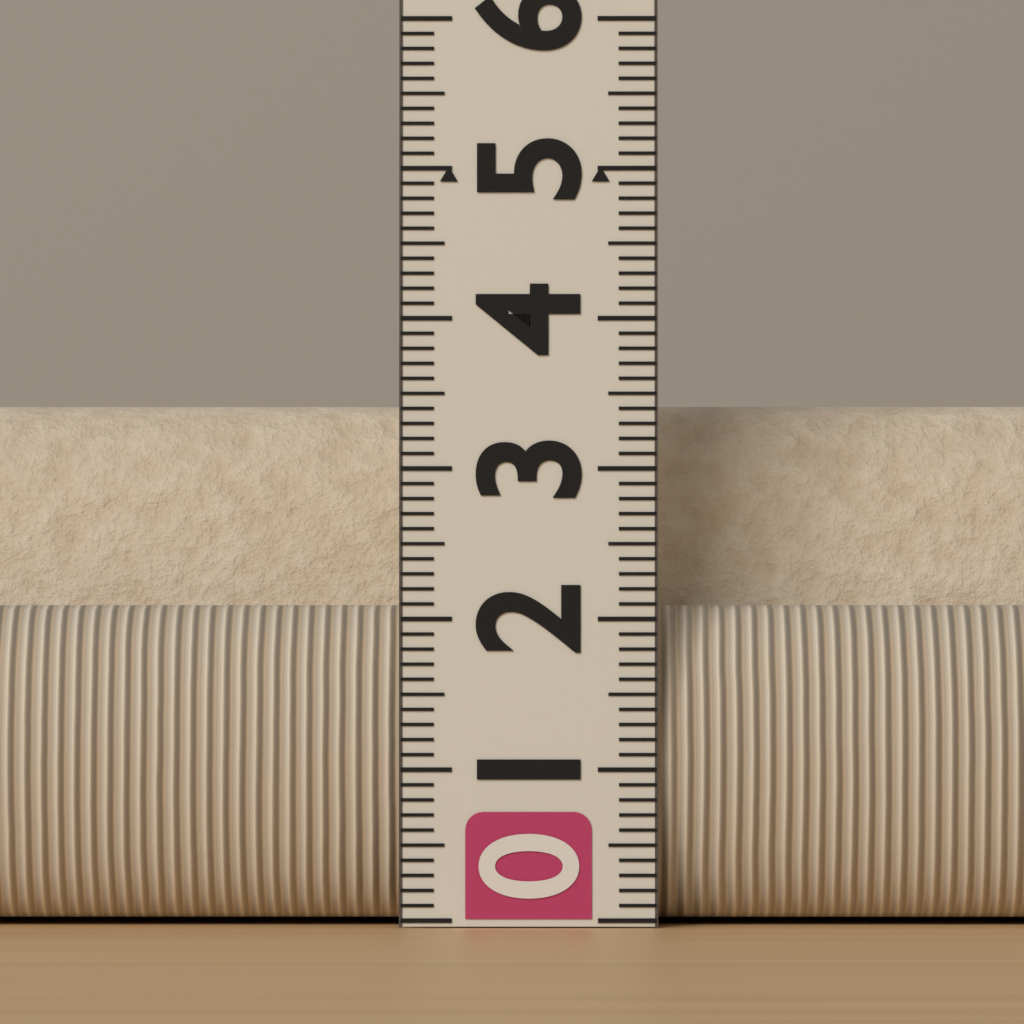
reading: 3.5 (no unit)
